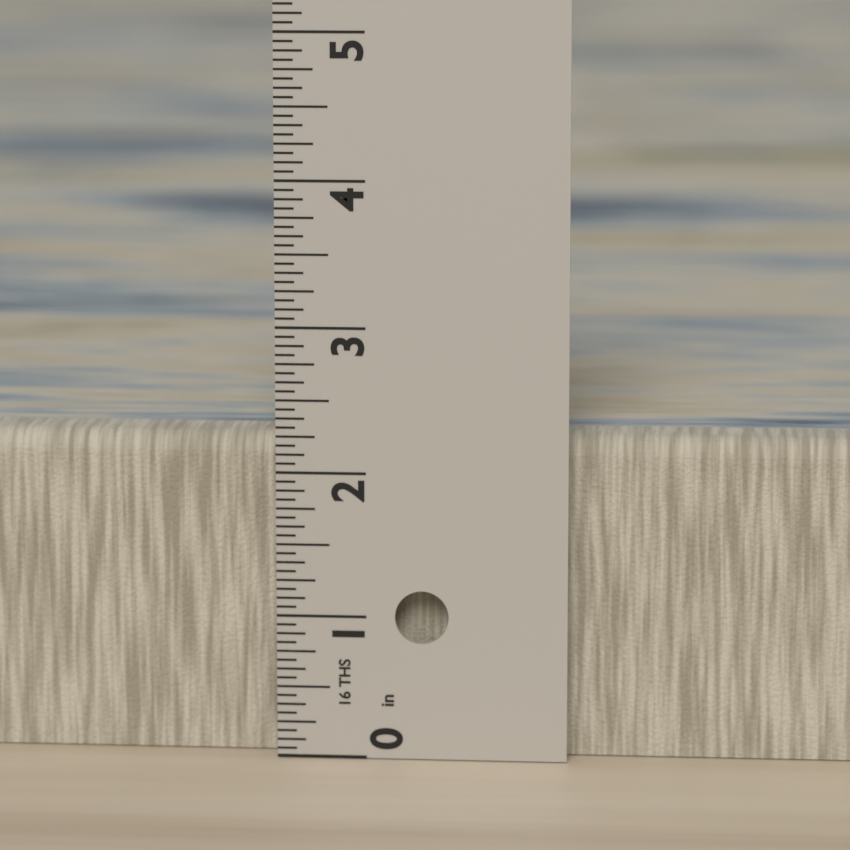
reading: 2.2500 in
